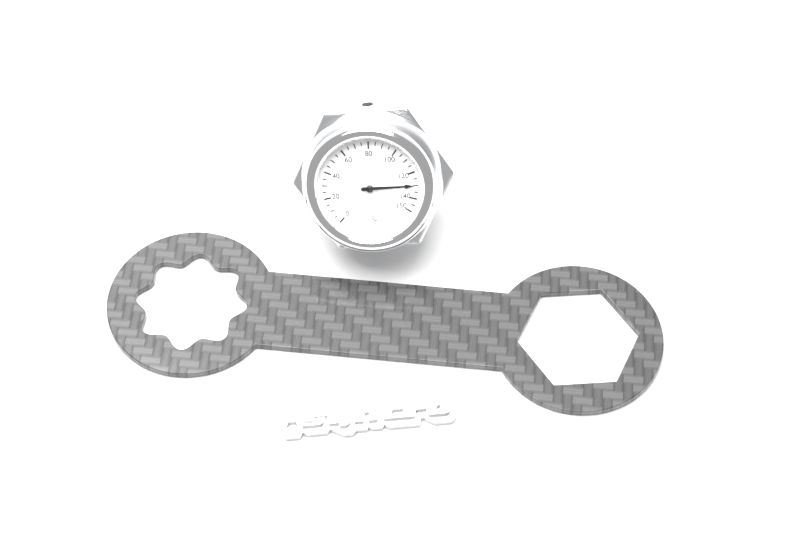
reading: 130 °C
